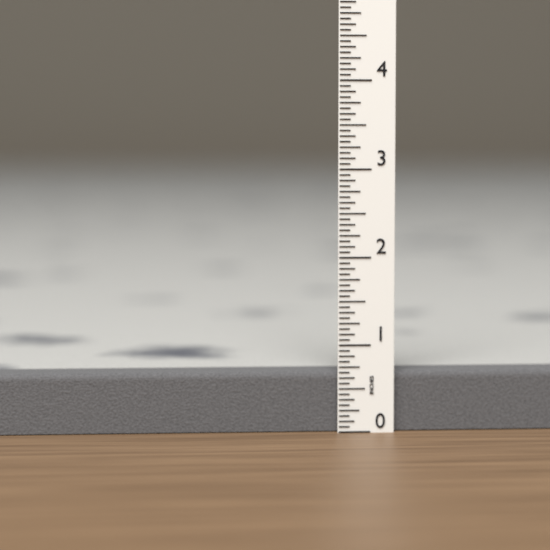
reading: 0.6875 in
